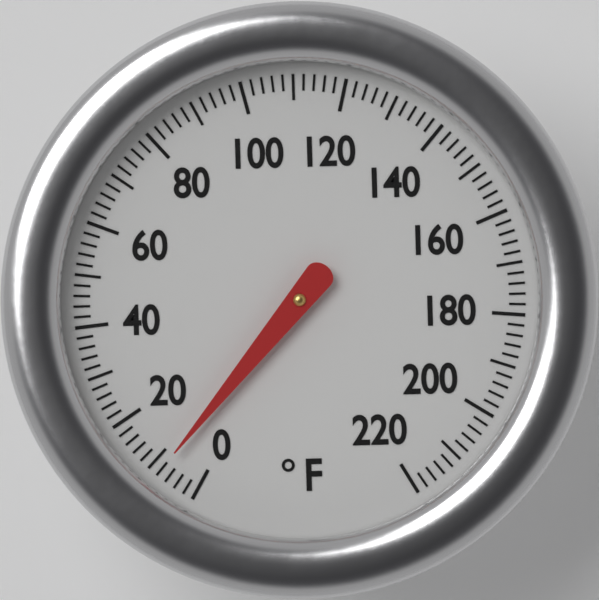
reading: 8 °F
